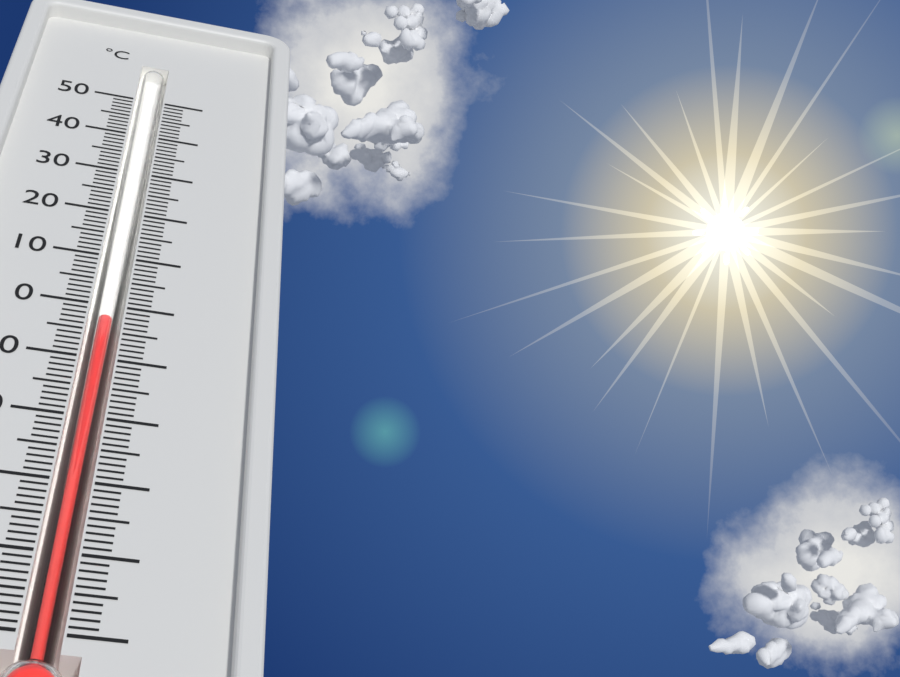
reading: -2 °C
